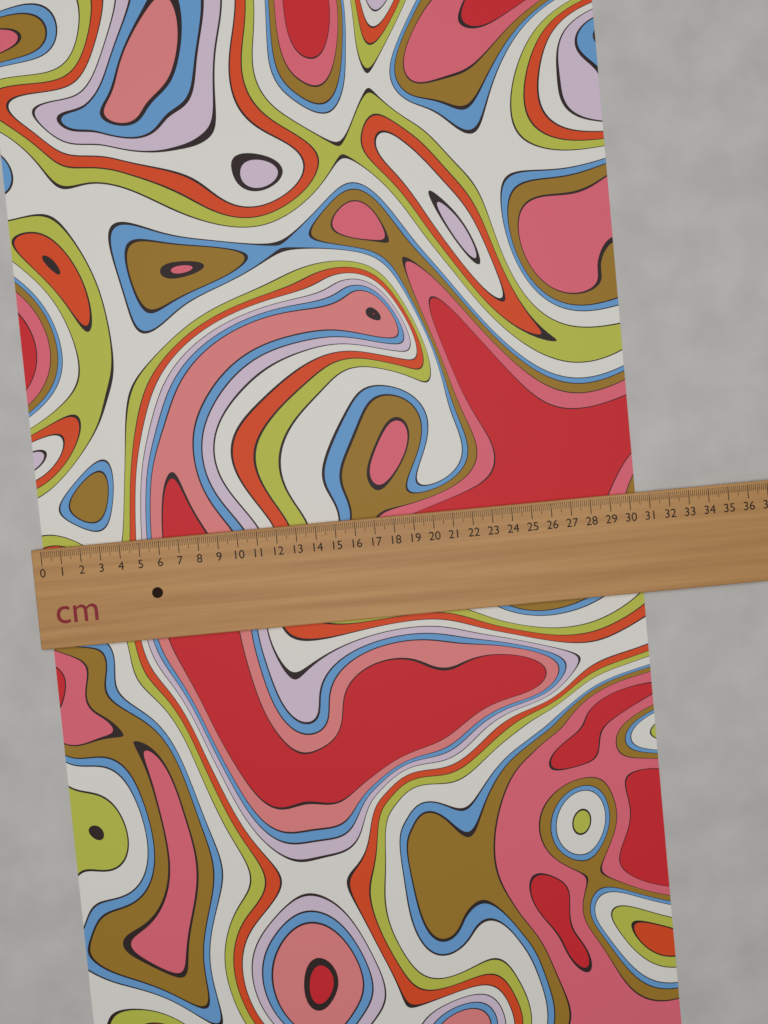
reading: 30.4 cm
